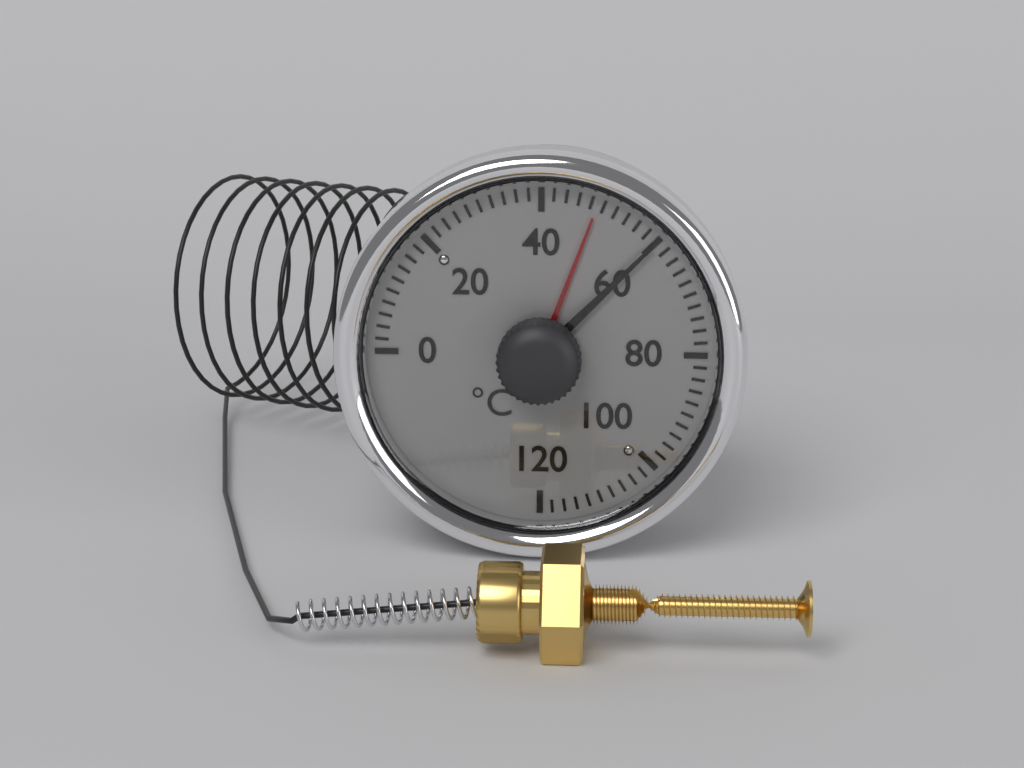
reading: 60 °C
